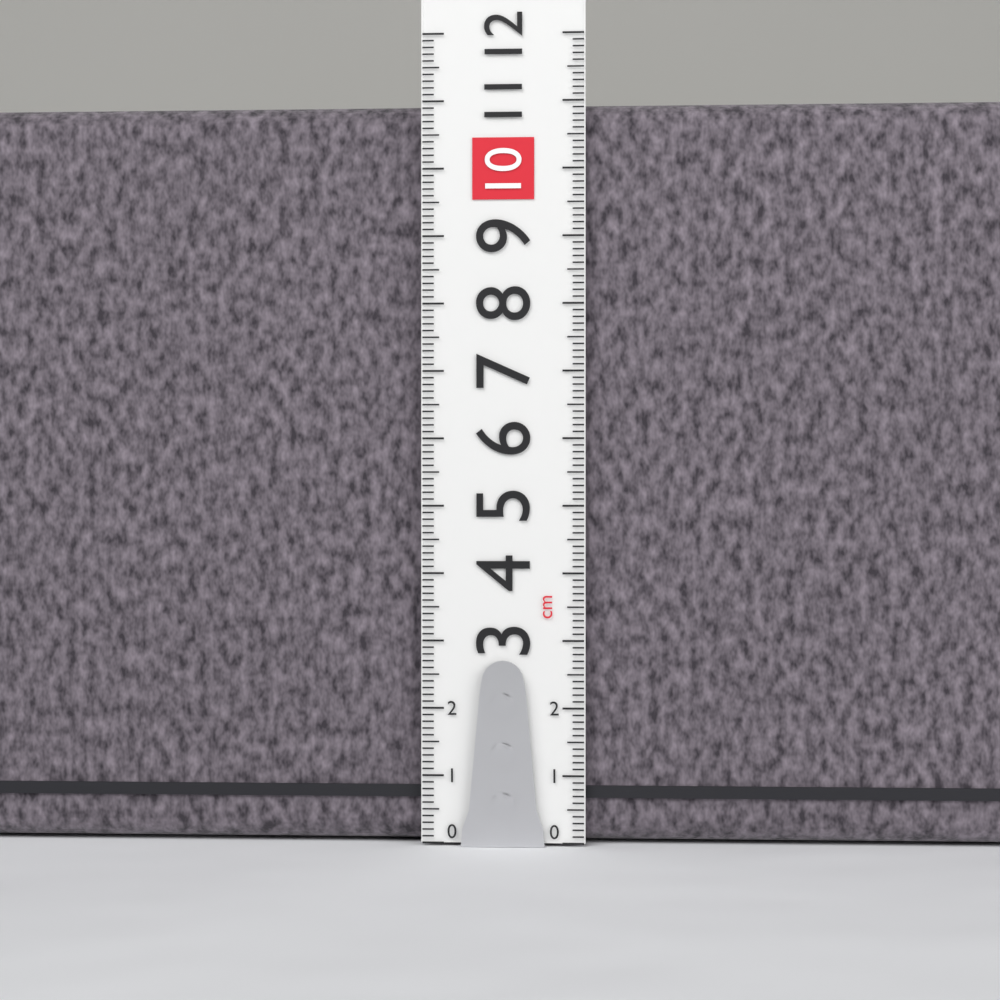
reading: 11.0 cm
